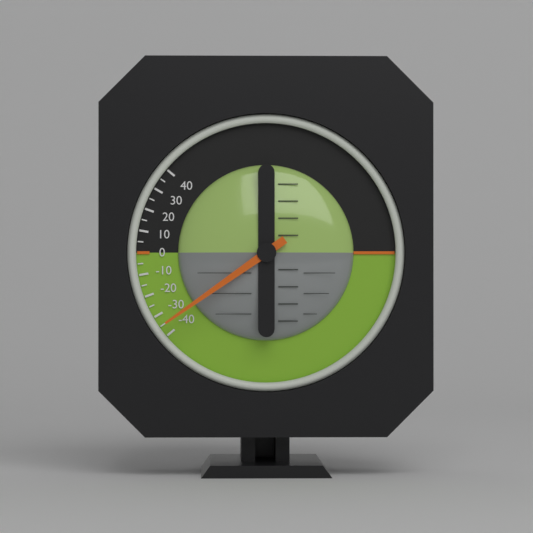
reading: -35 (no unit)
